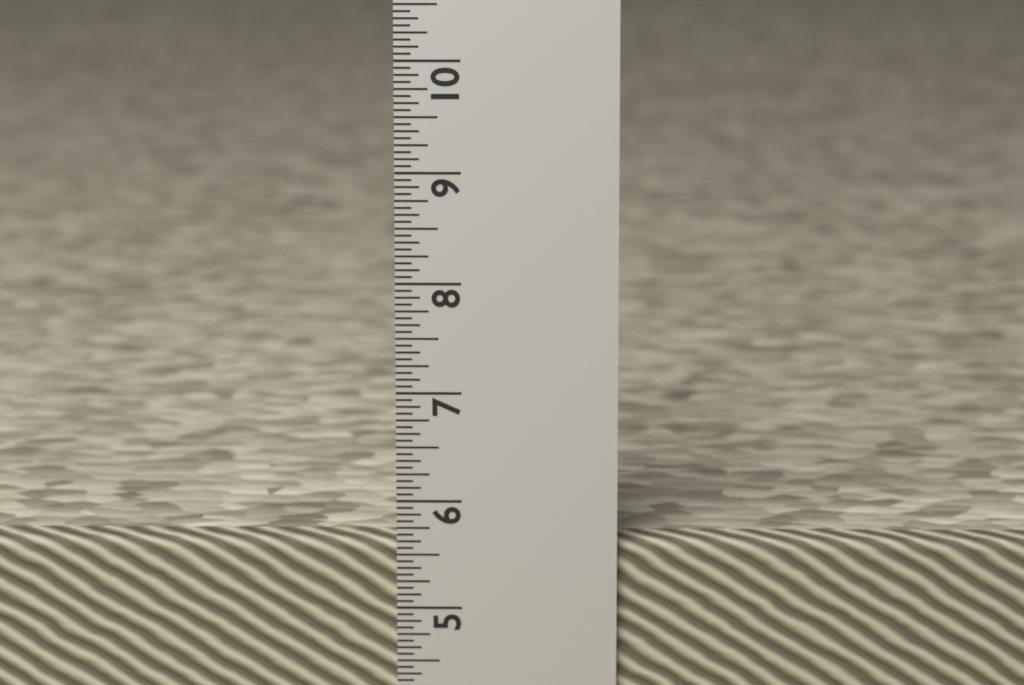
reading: 5.6250 in
